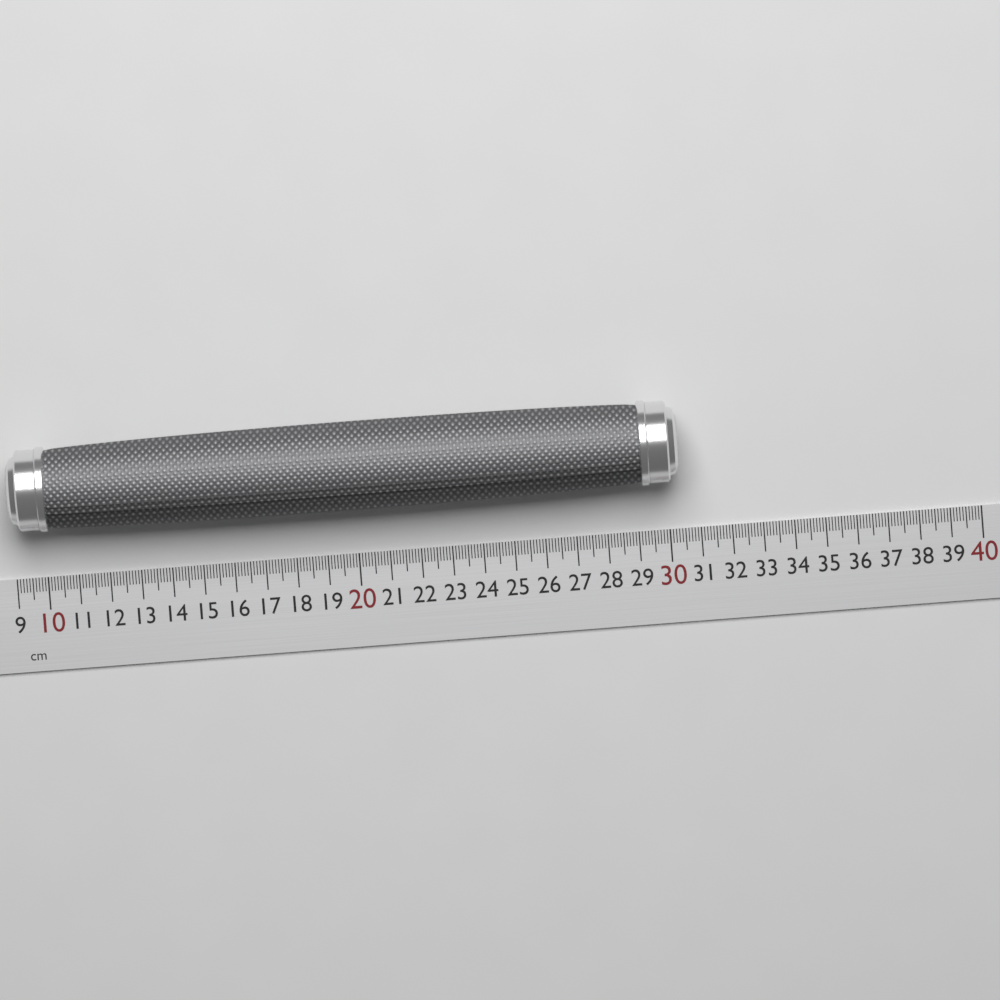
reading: 30.4 cm
